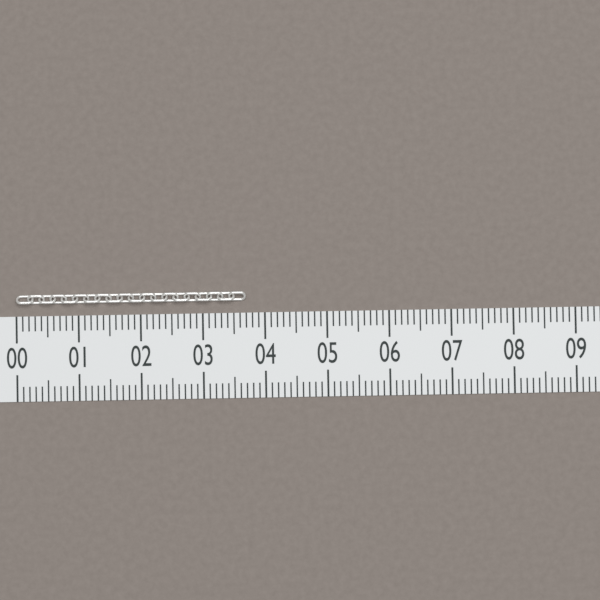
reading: 3.7 (no unit)
